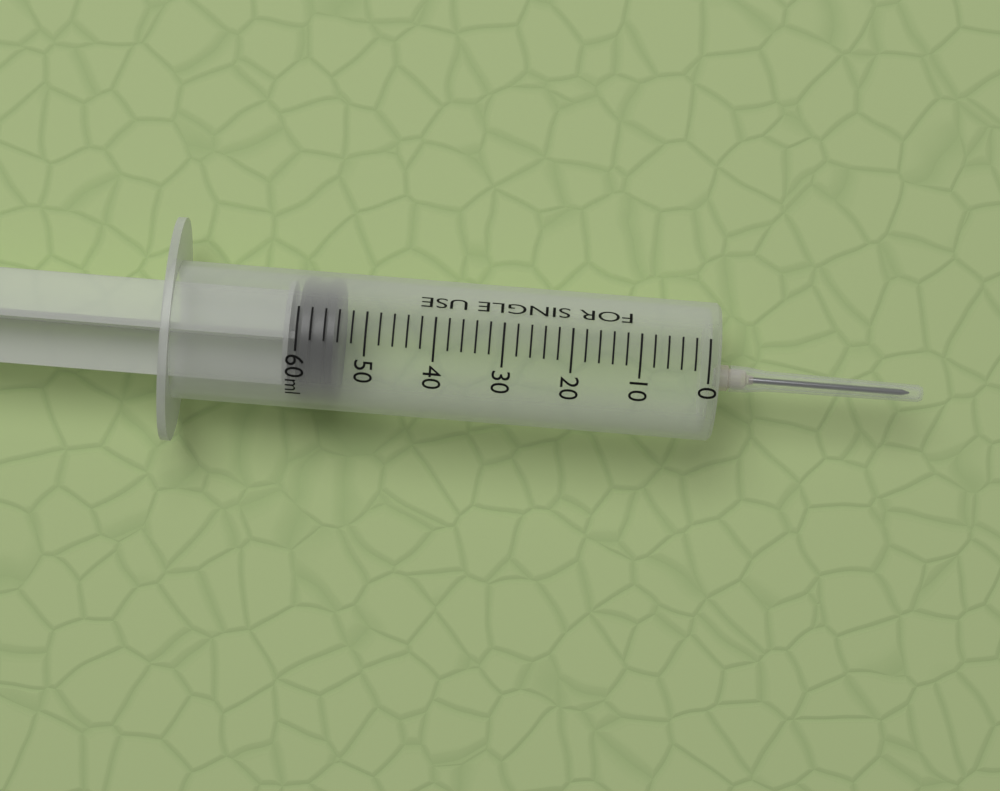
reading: 54 ml
